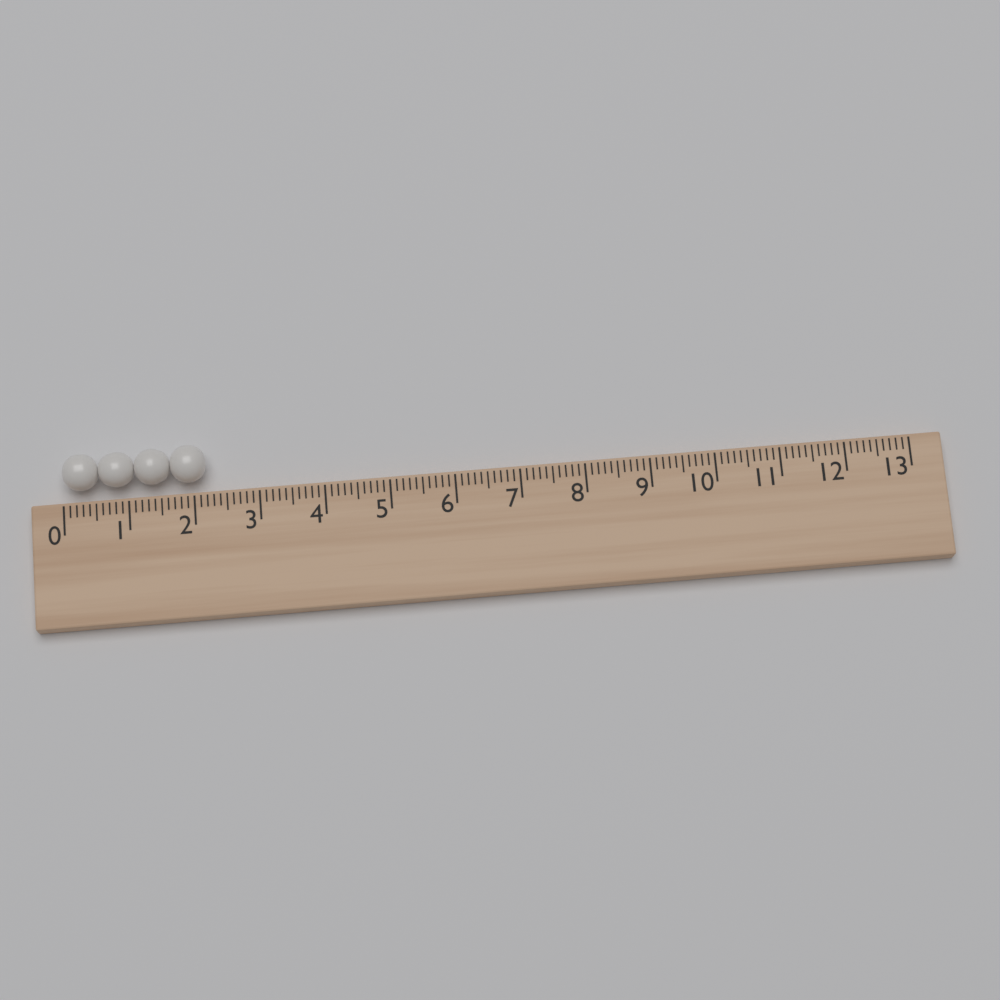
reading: 2.2 (no unit)
